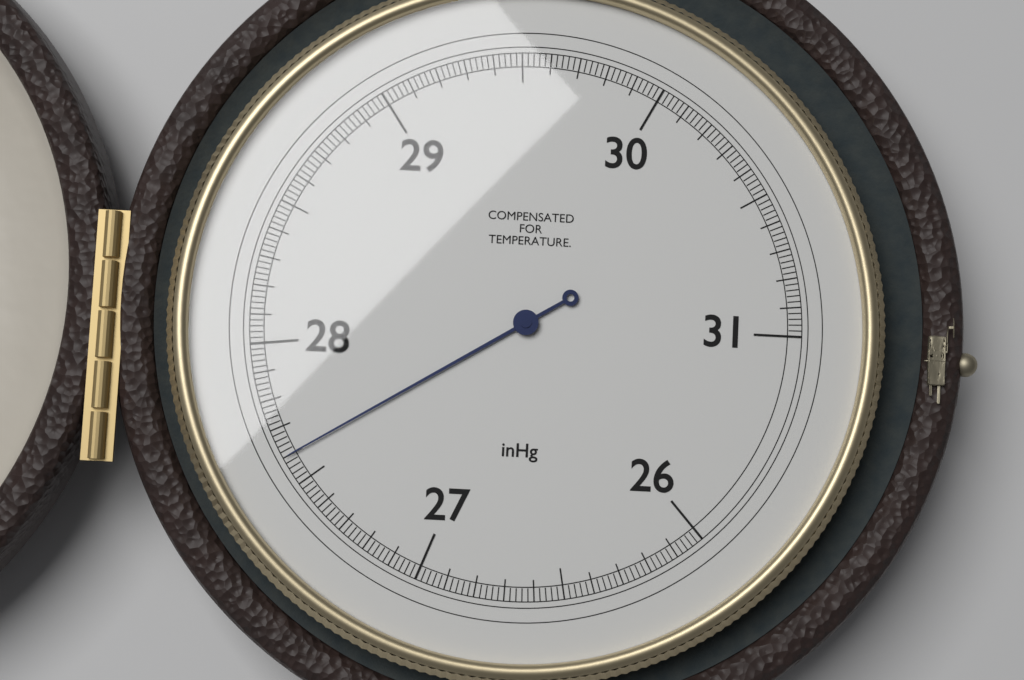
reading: 27.60 inHg
